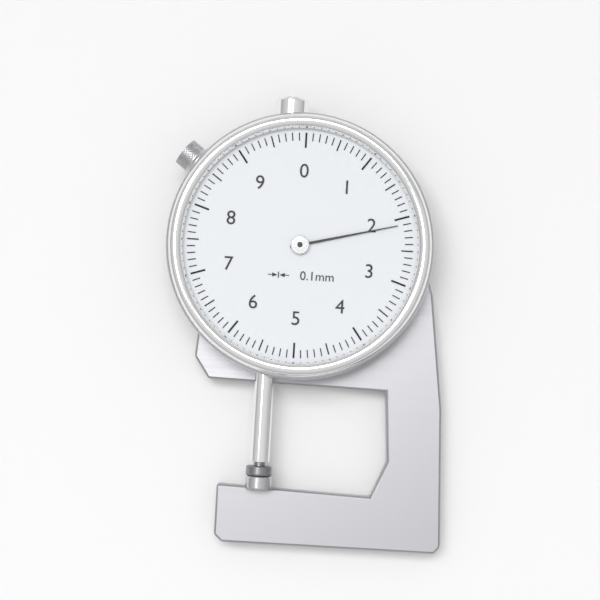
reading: 2.1 mm
